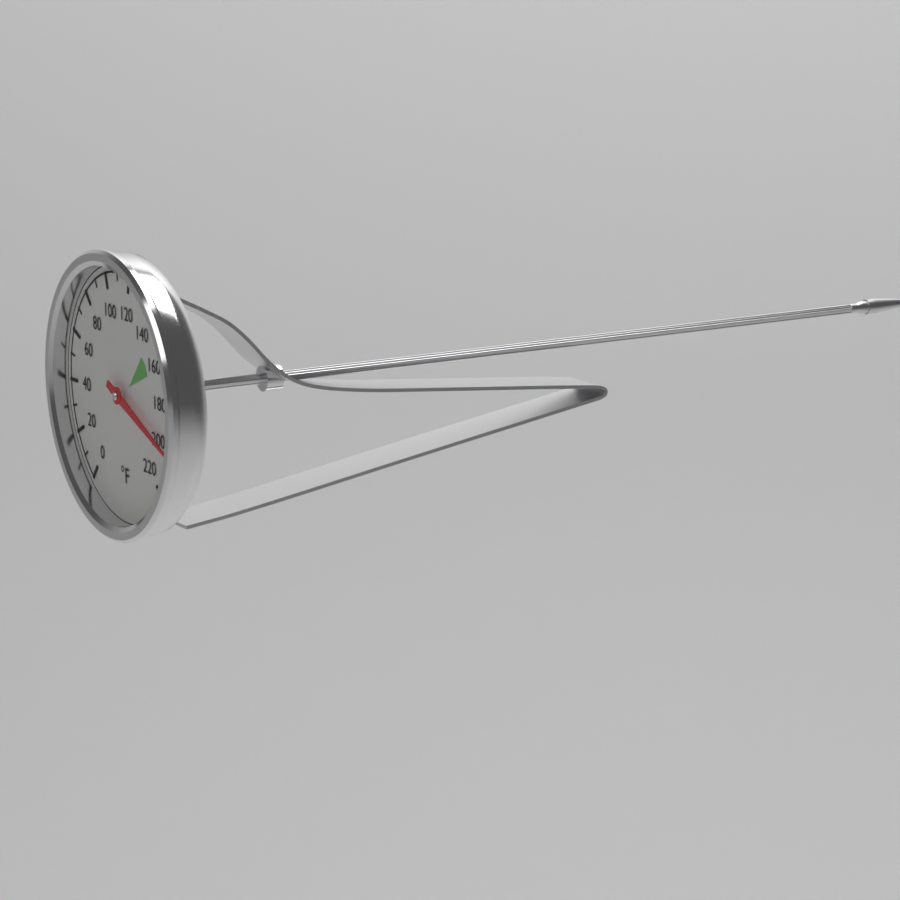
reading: 200 °F
